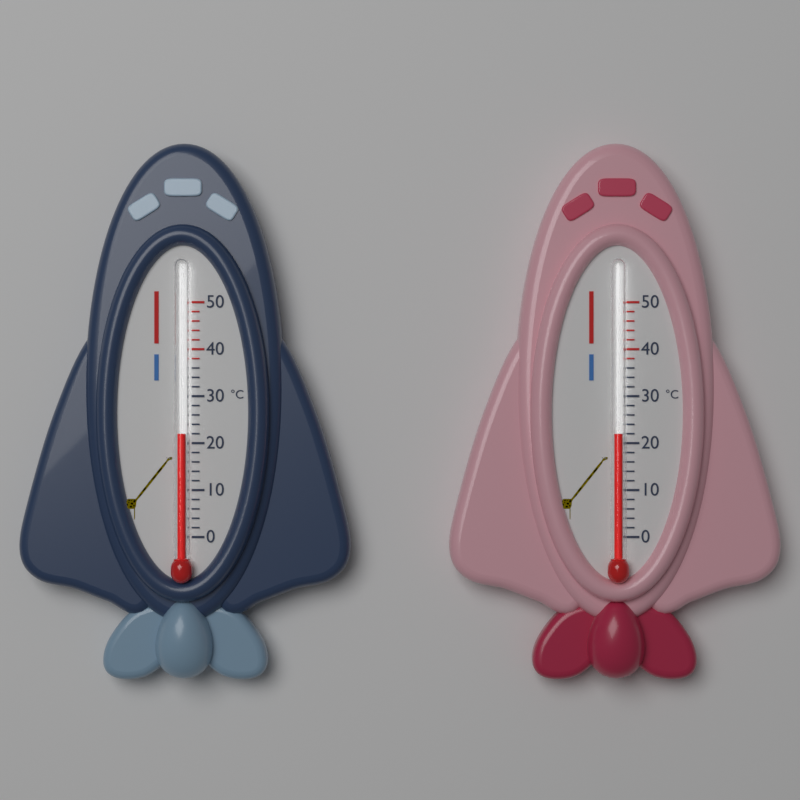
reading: 22 °C
